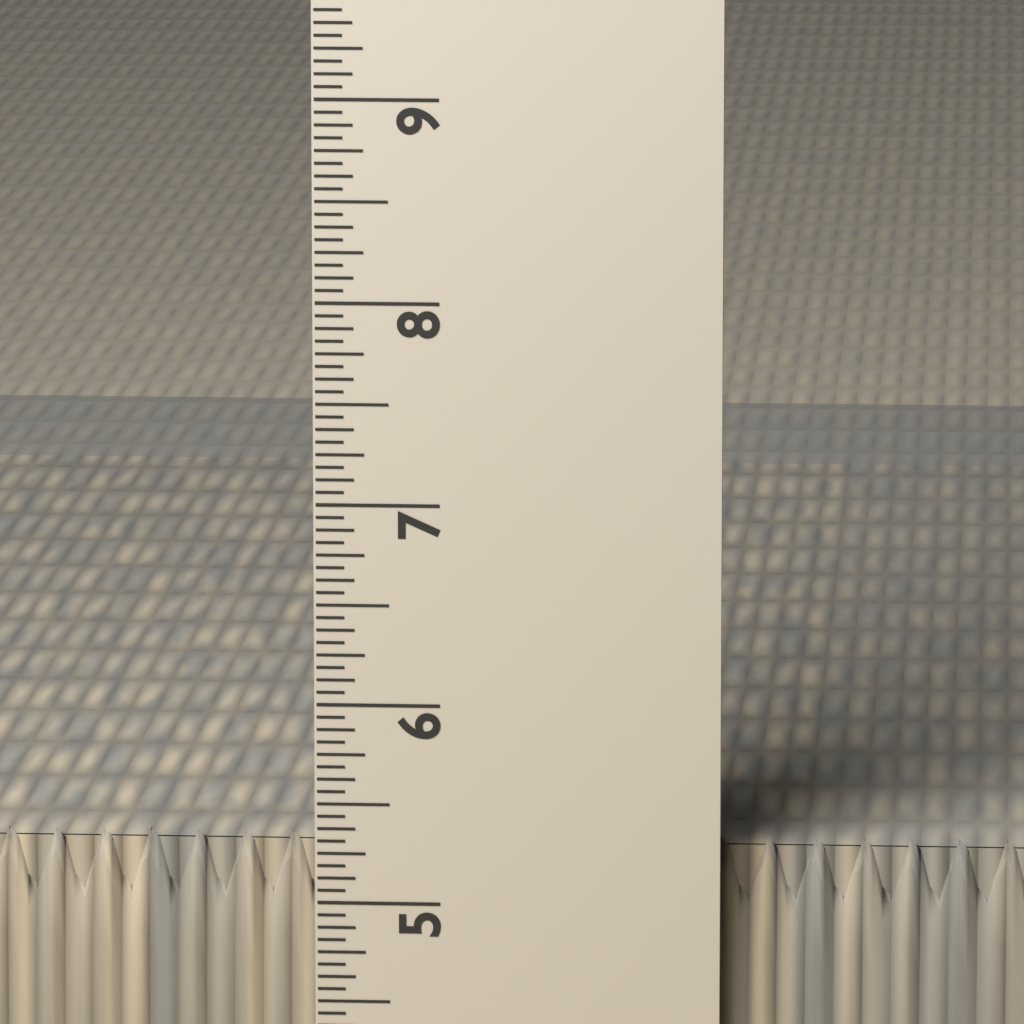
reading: 5.3125 in
